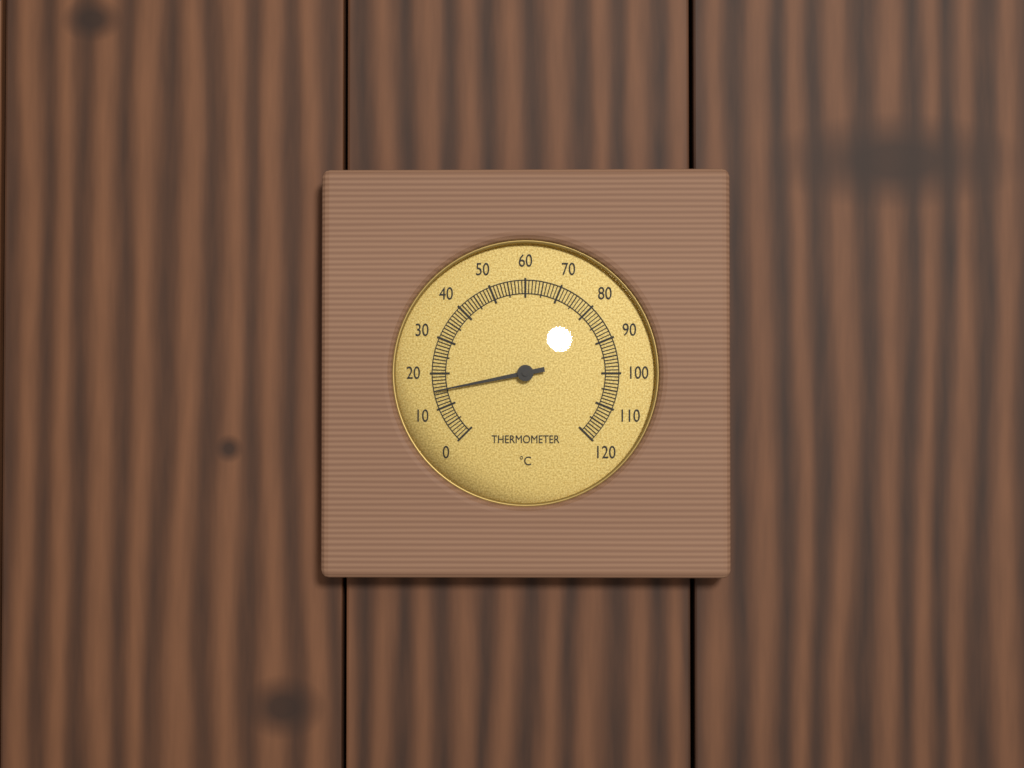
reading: 15 °C
